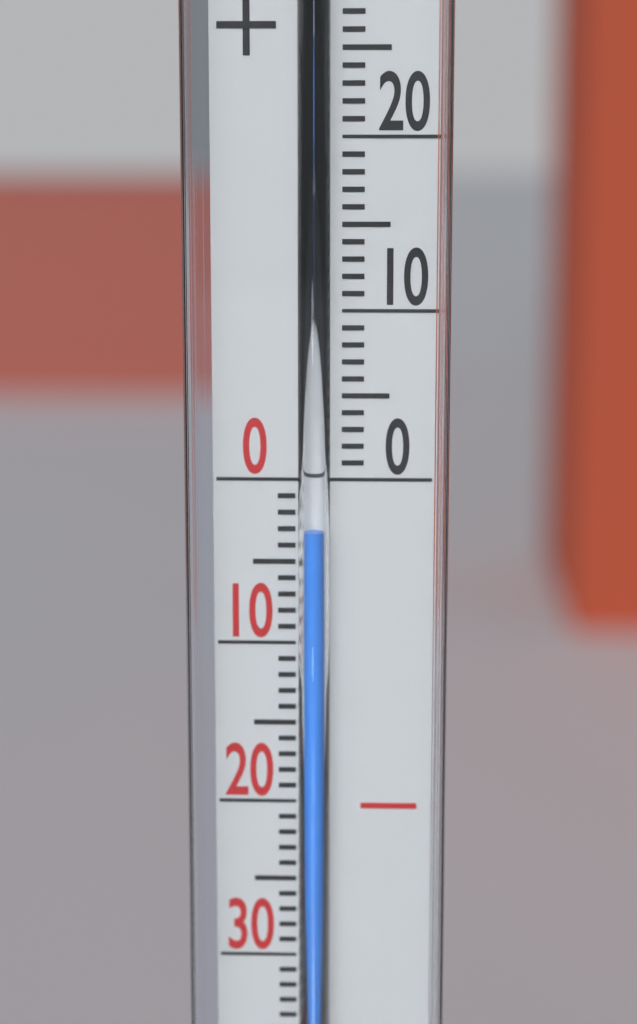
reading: -3 °C
